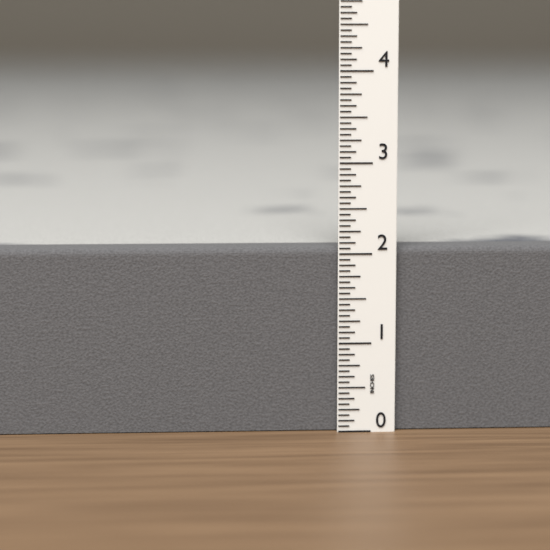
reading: 2.0625 in
